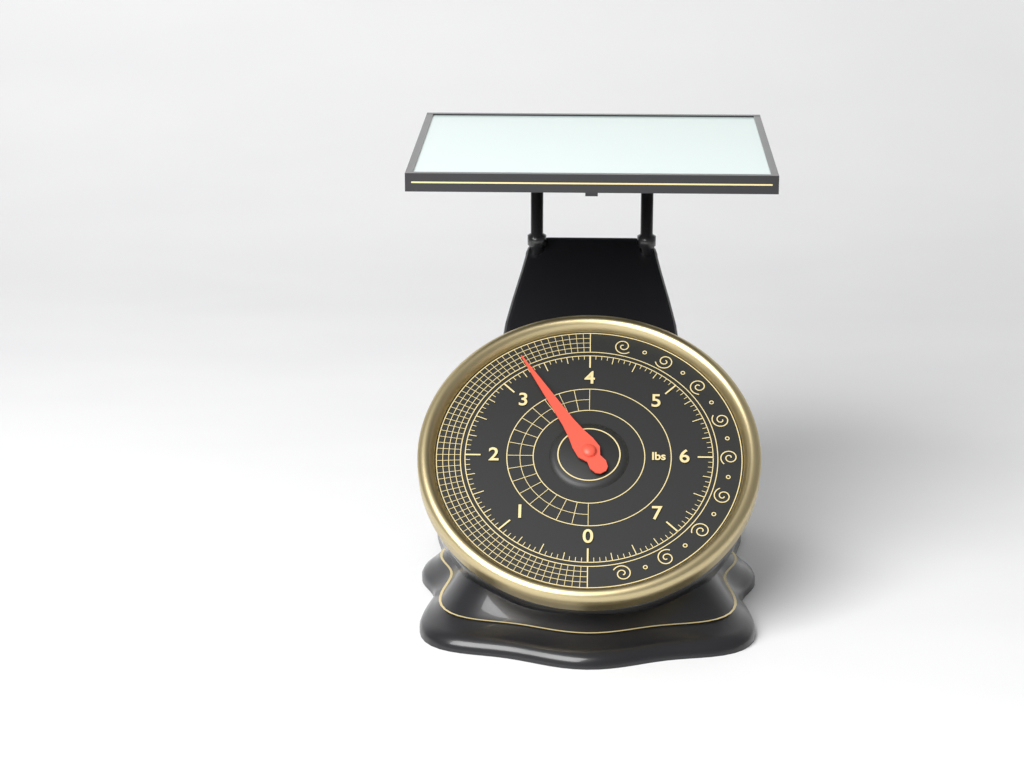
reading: 3.3125 lbs
